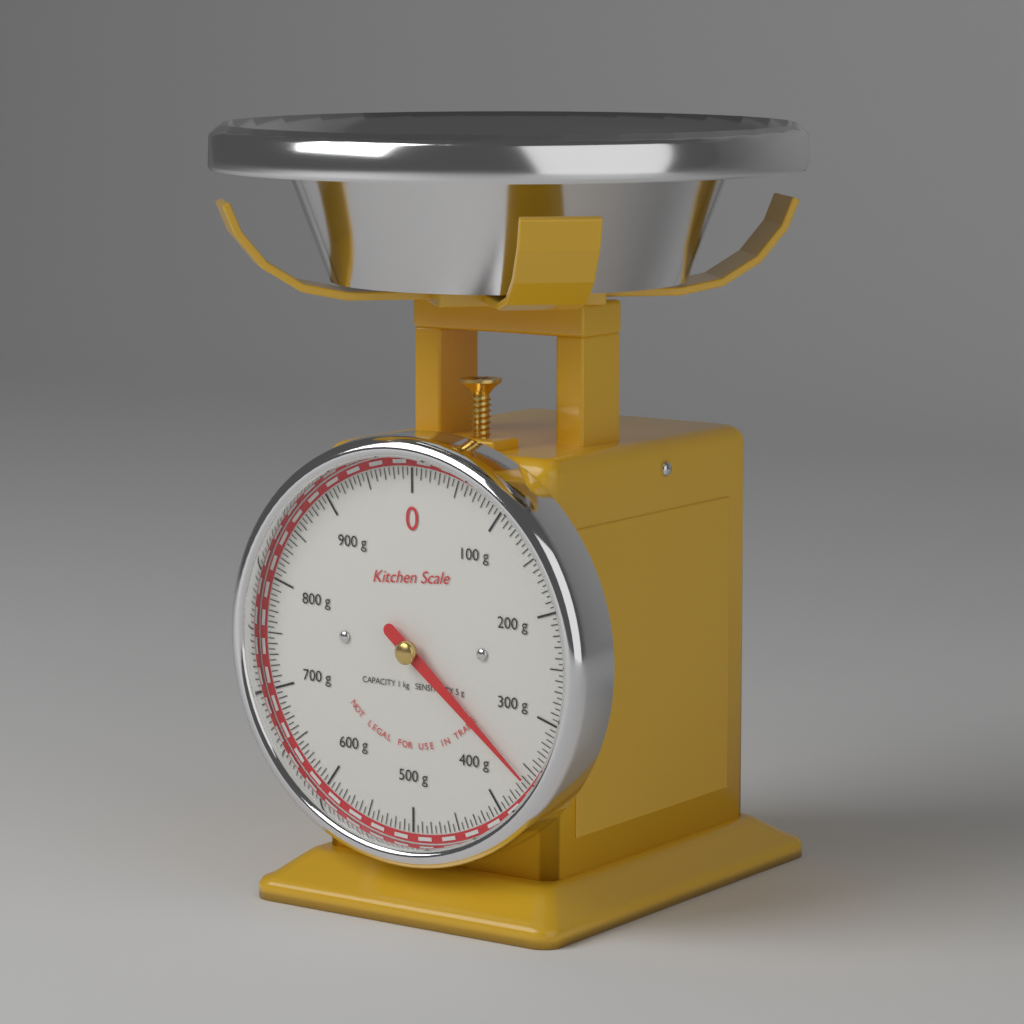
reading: 360 g
